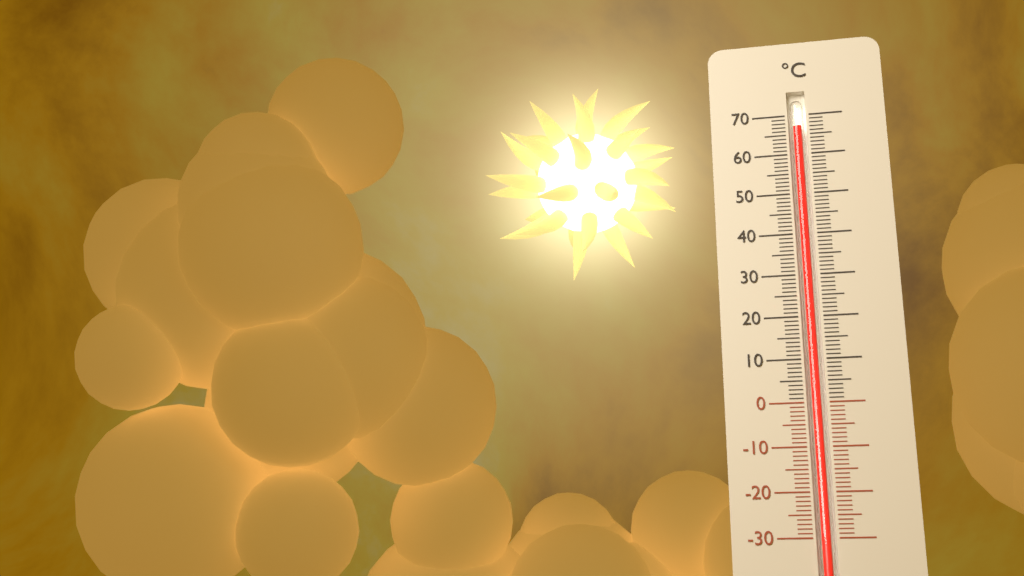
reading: 67 °C
